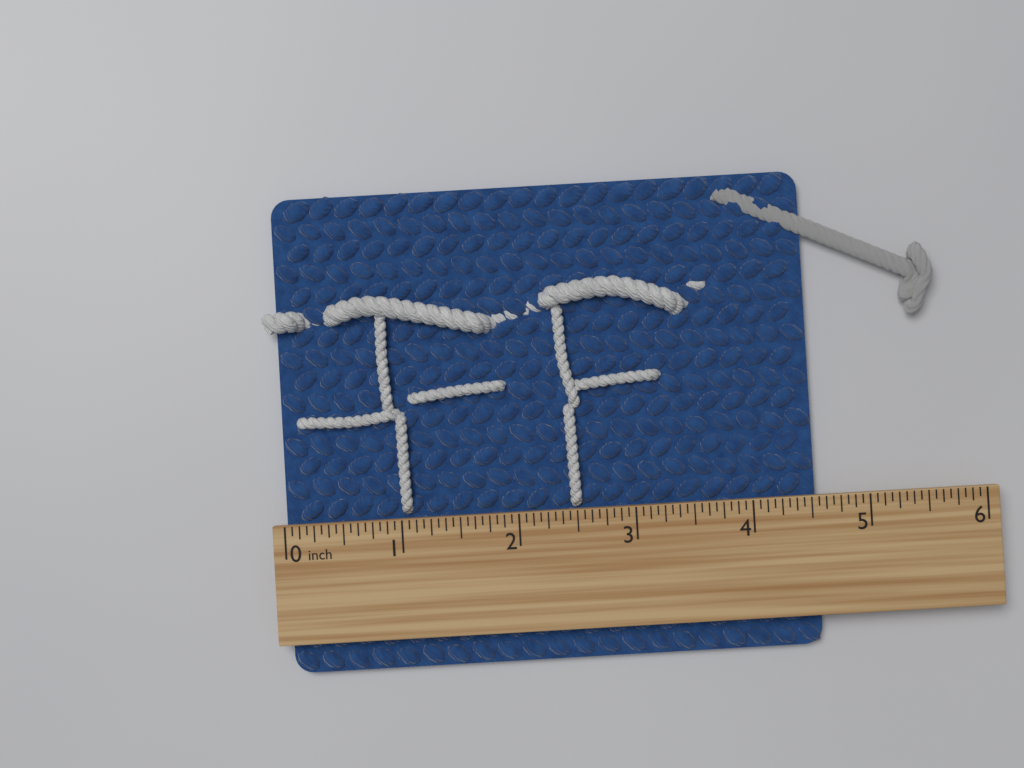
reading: 4.5625 inch
